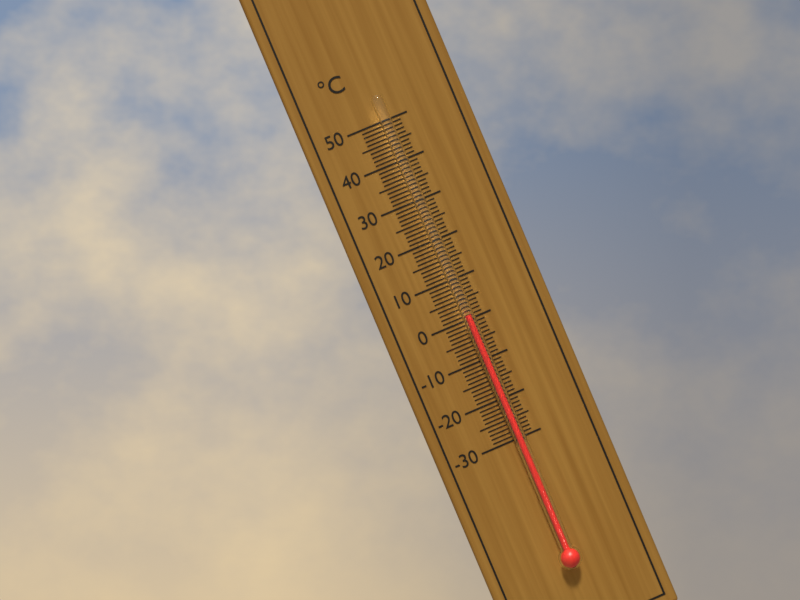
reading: 1 °C
